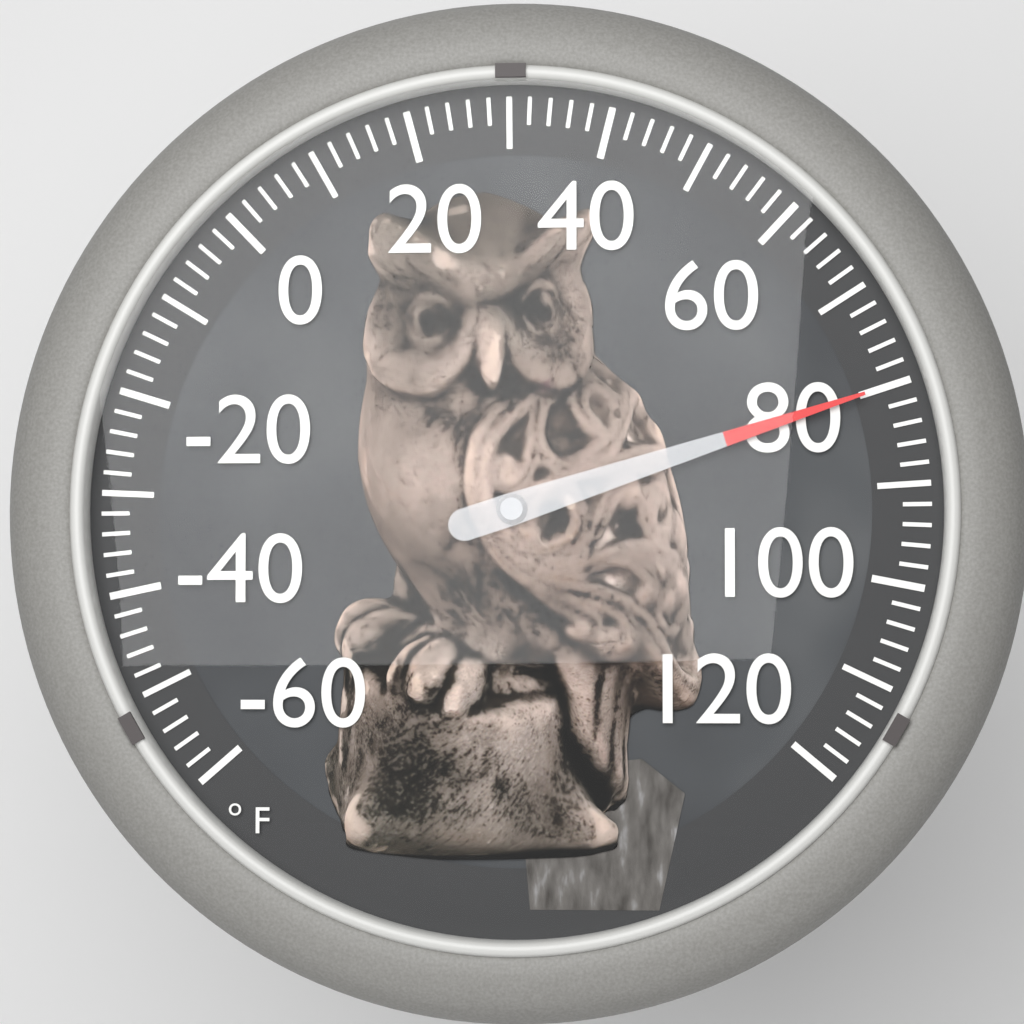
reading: 80 °F
